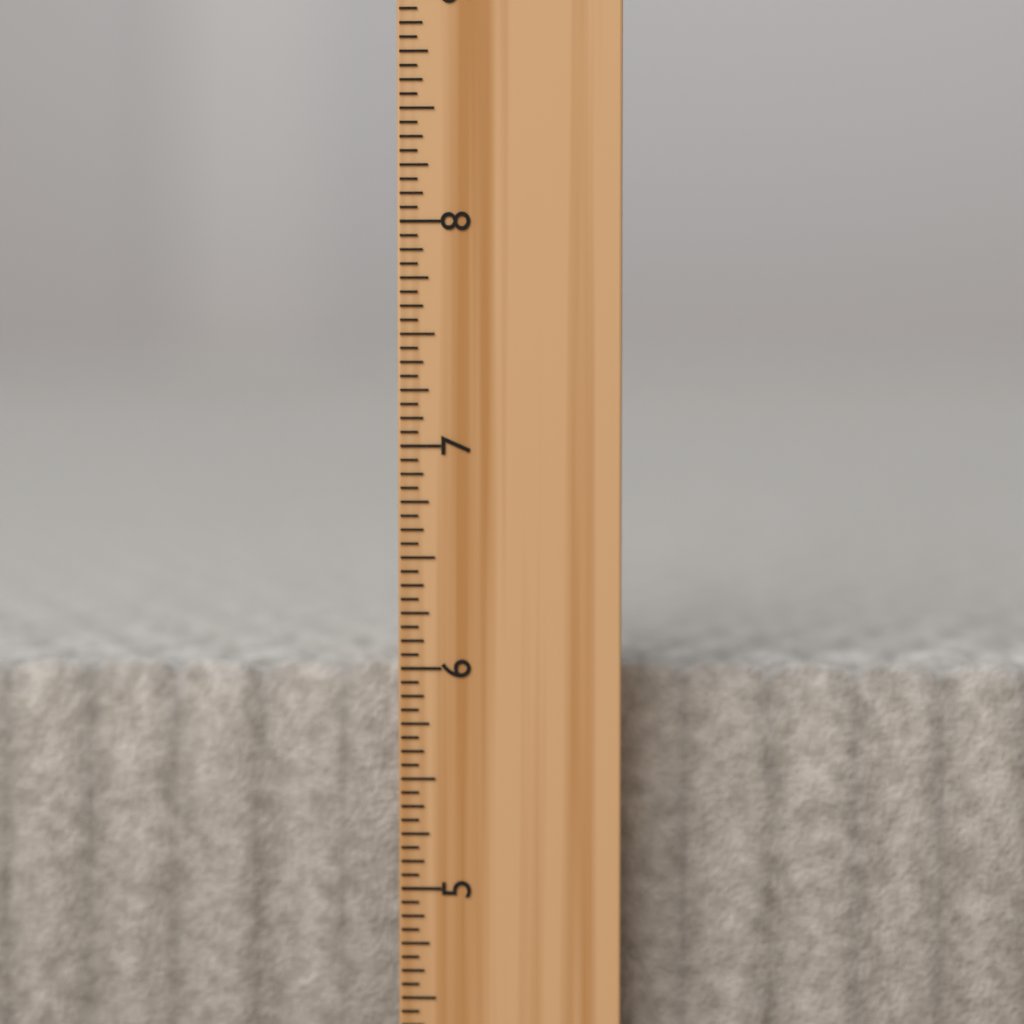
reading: 6.0000 inch
